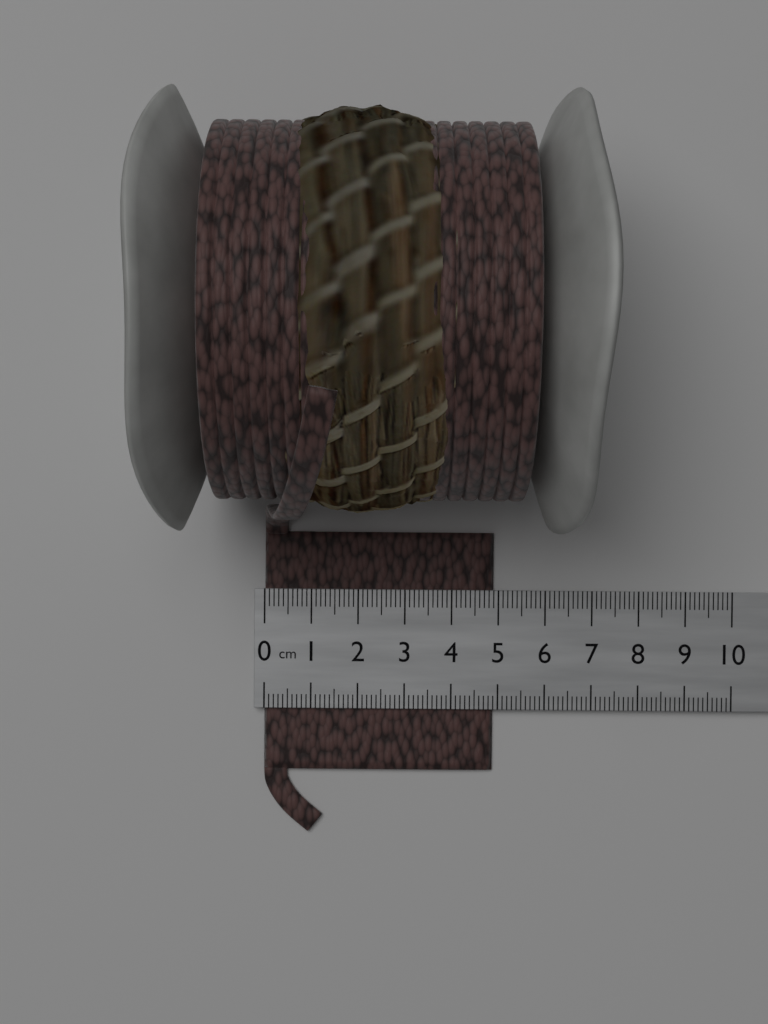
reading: 4.9 cm
